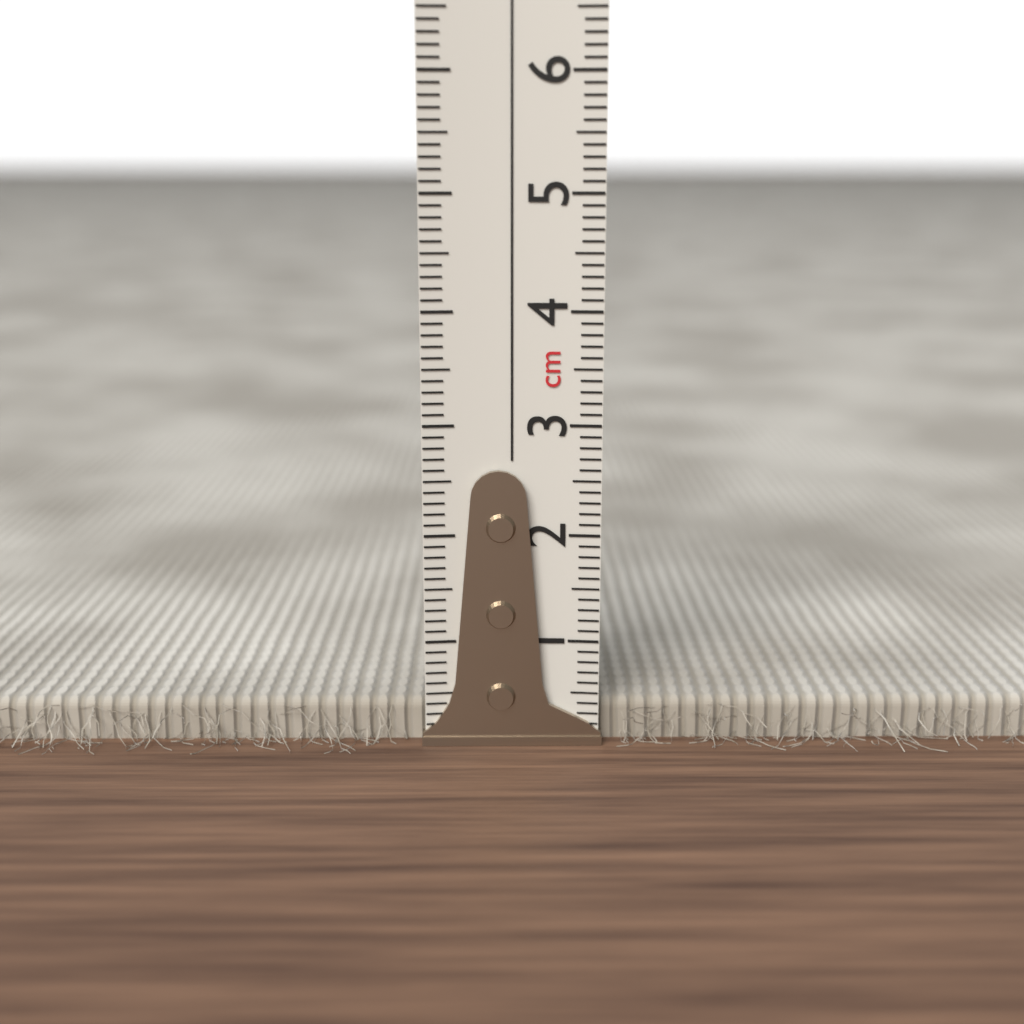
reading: 0.4 cm
